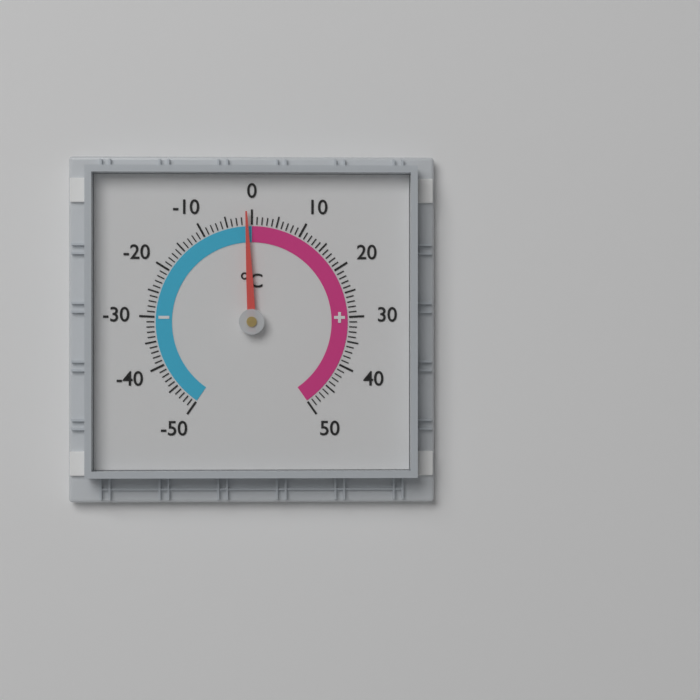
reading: -1 °C
